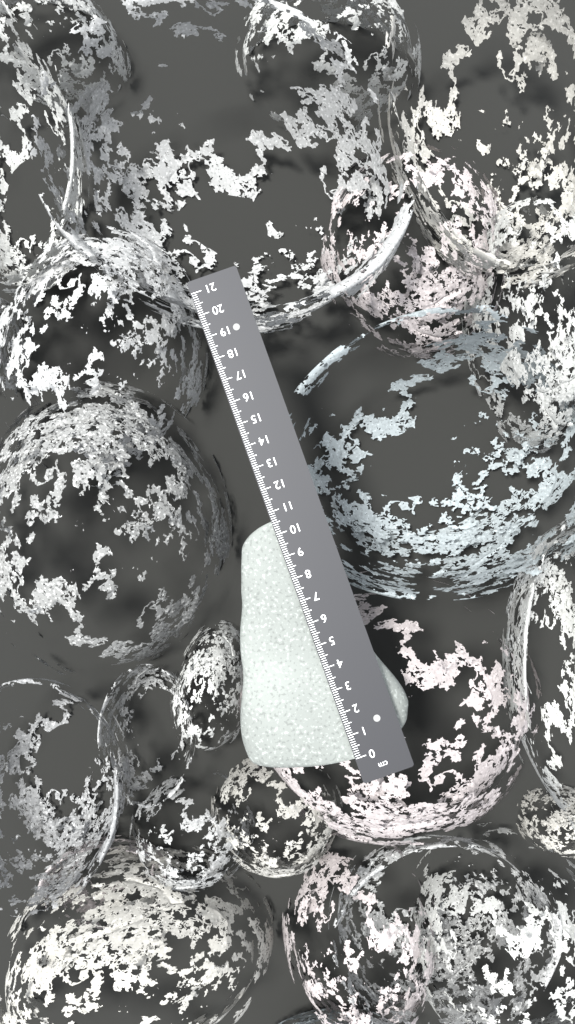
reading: 10.6 cm
